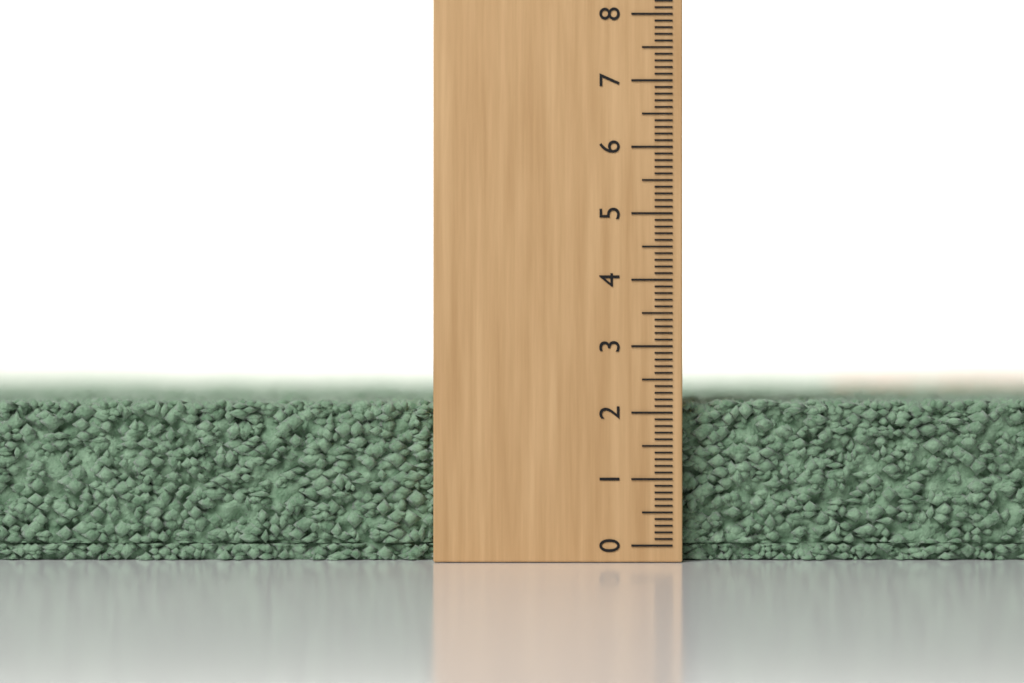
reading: 2.2 (no unit)
